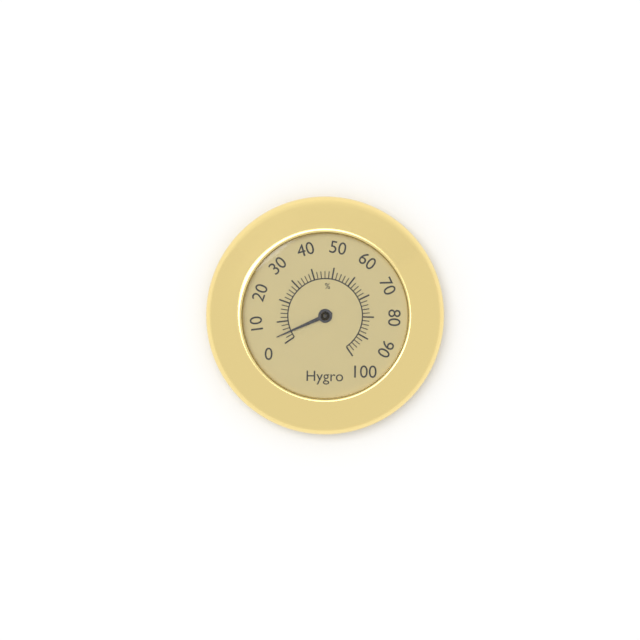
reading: 4 %
